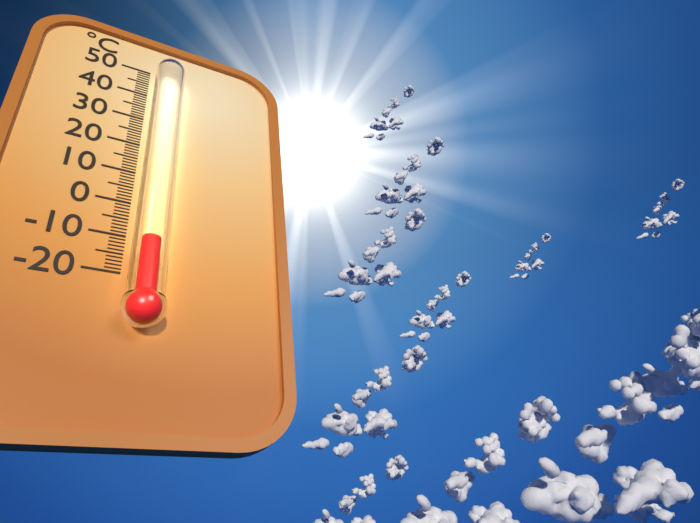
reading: -13 °C
